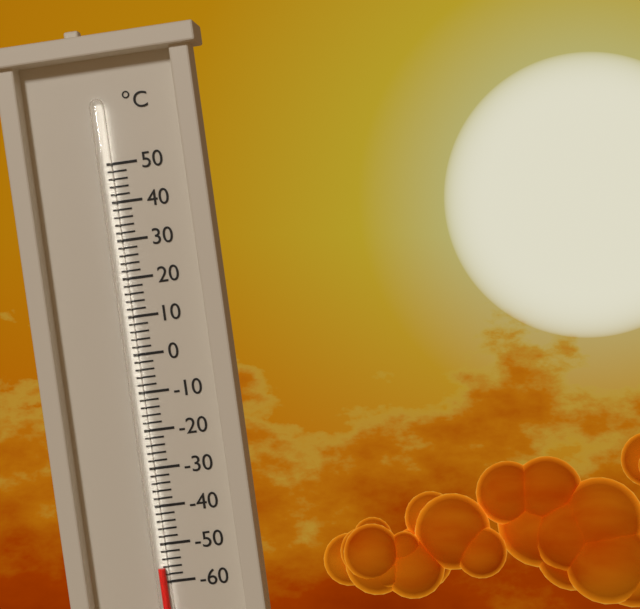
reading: -56 °C
